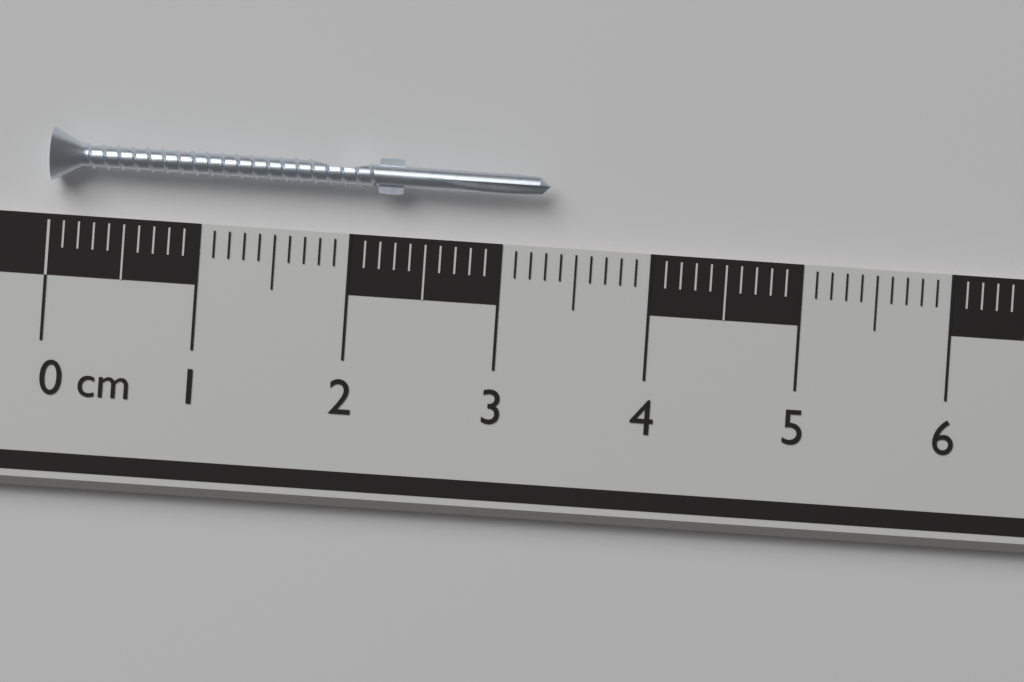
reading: 3.3 cm
